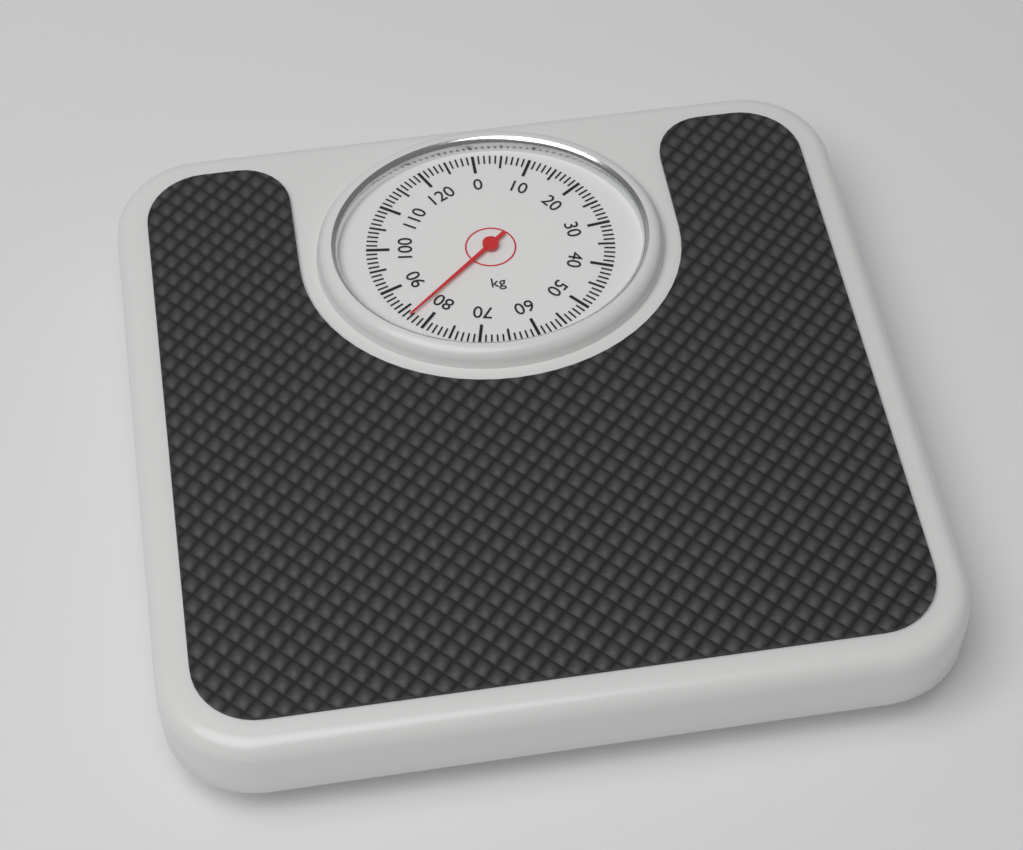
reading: 83 kg
